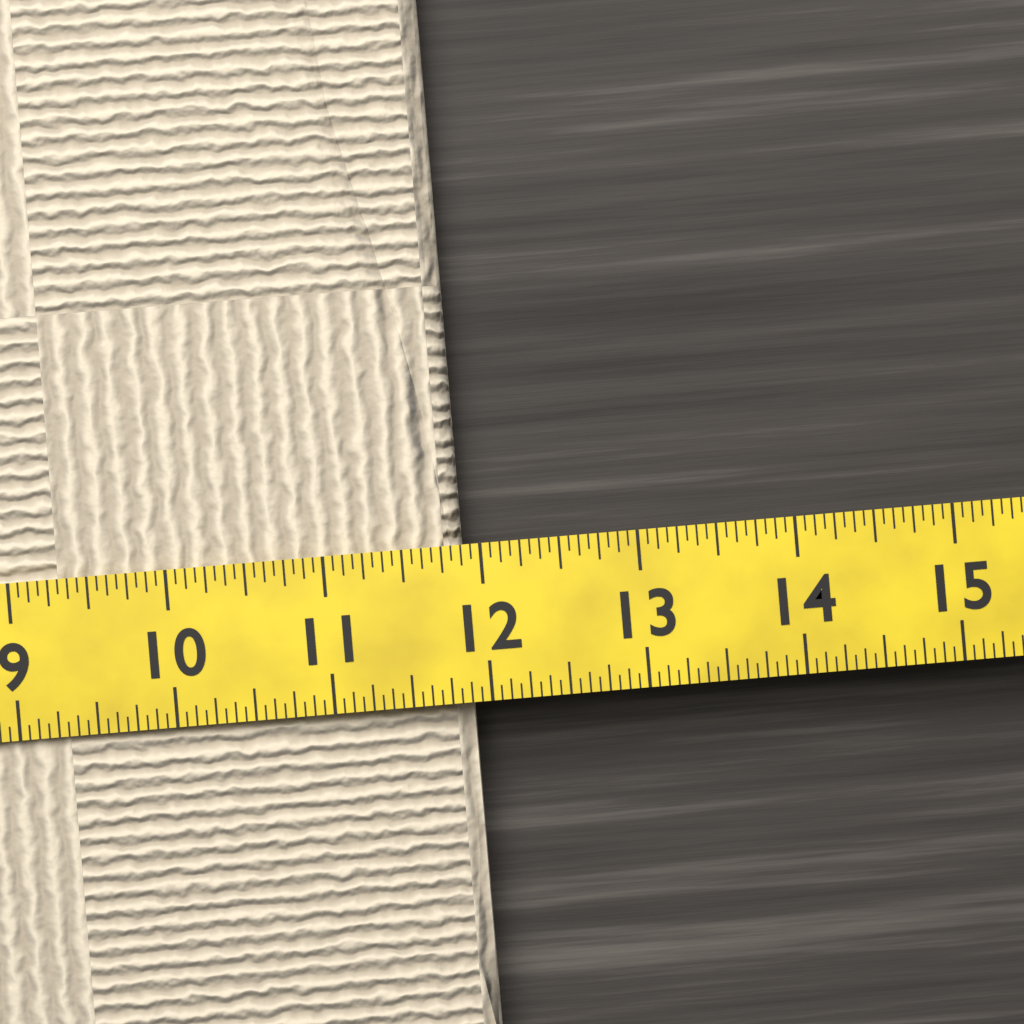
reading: 11.8750 (no unit)
